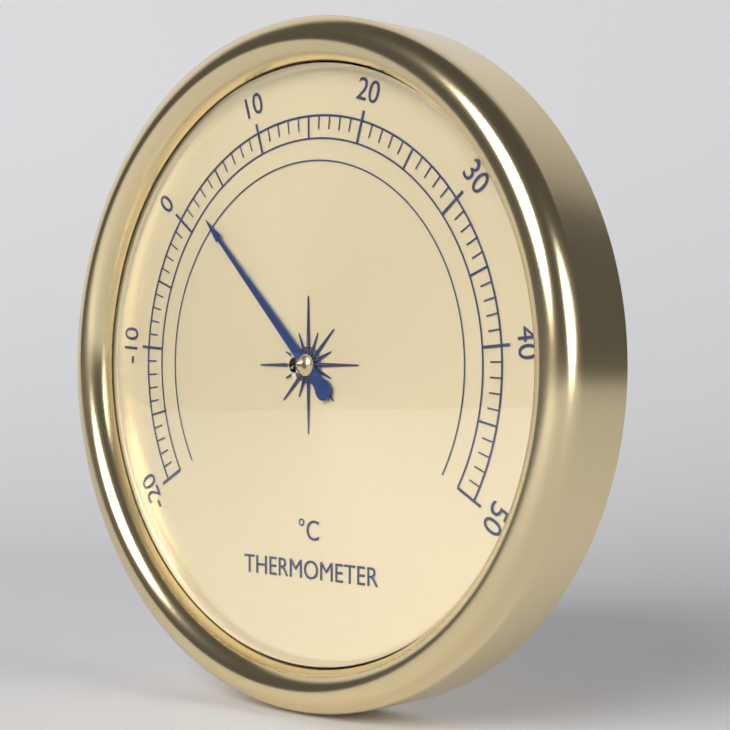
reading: 2 °C
